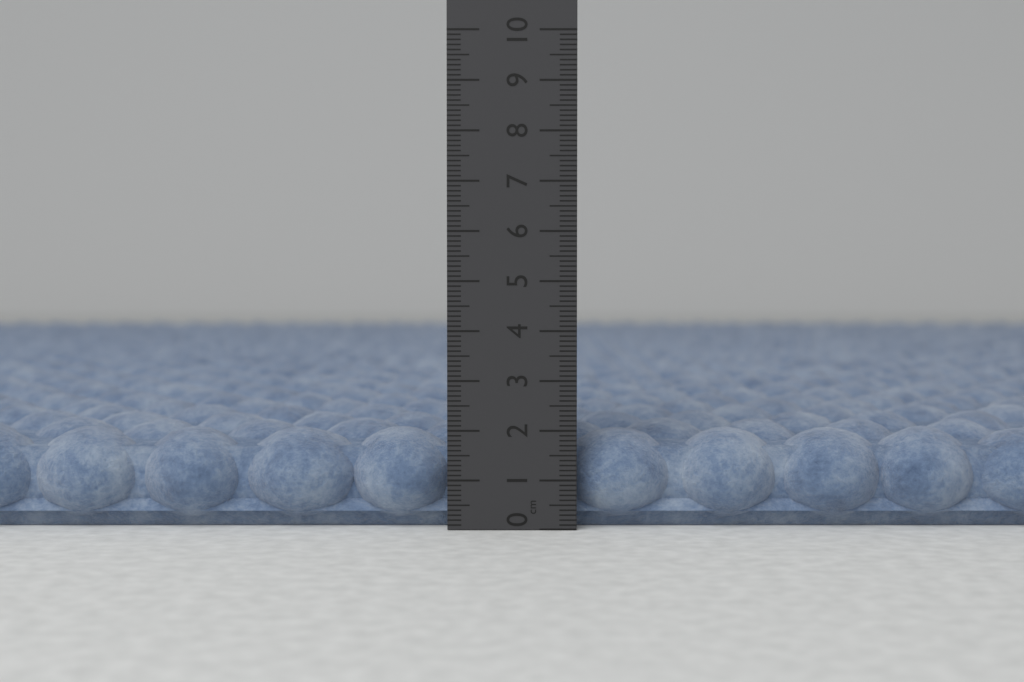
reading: 2.0 cm
